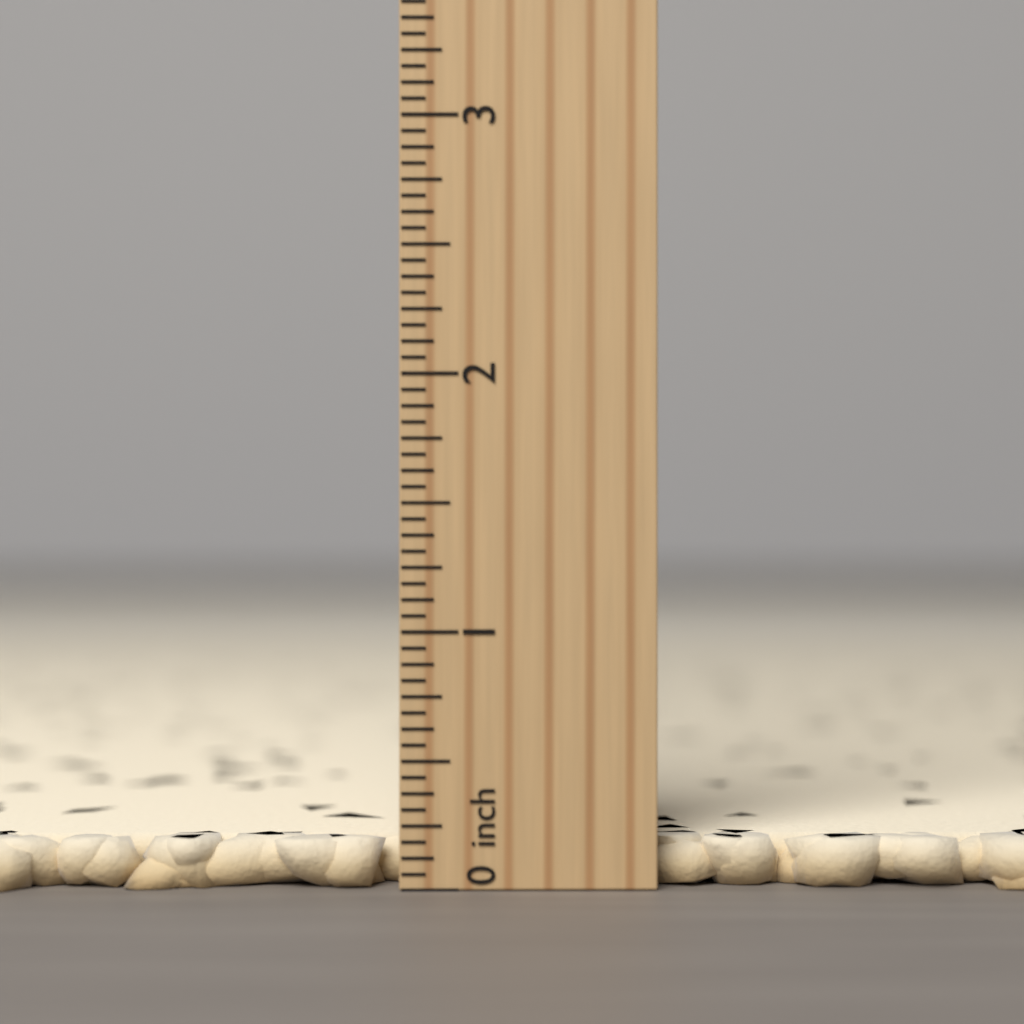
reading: 0.1875 inch
